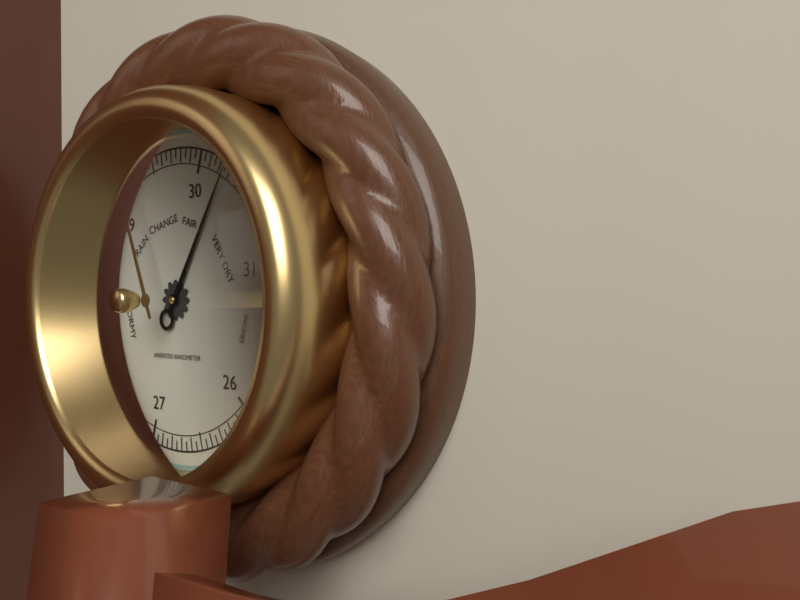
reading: 30.25 inHg
